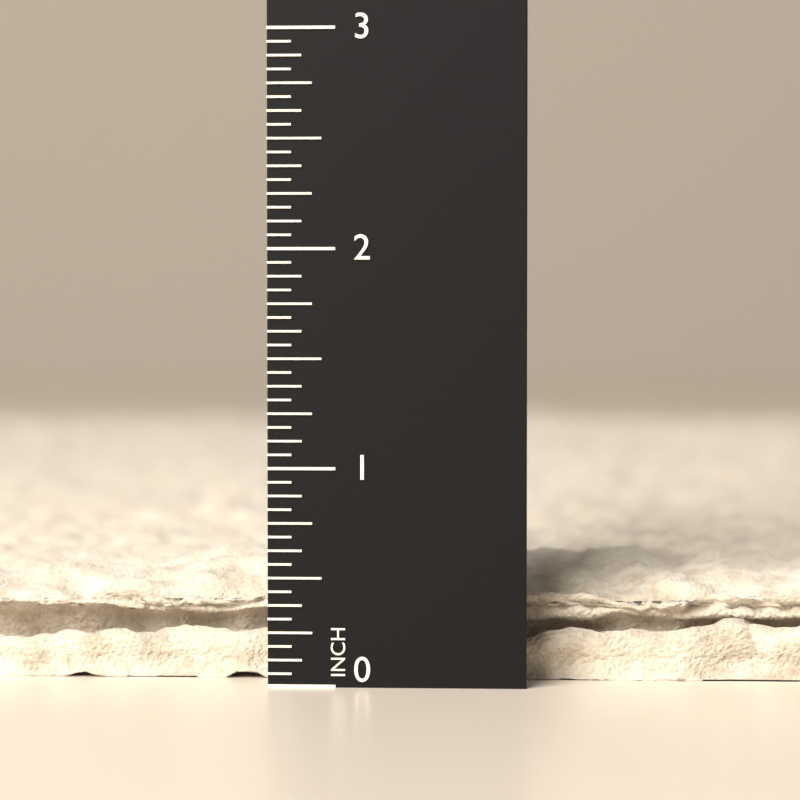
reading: 0.5625 in
